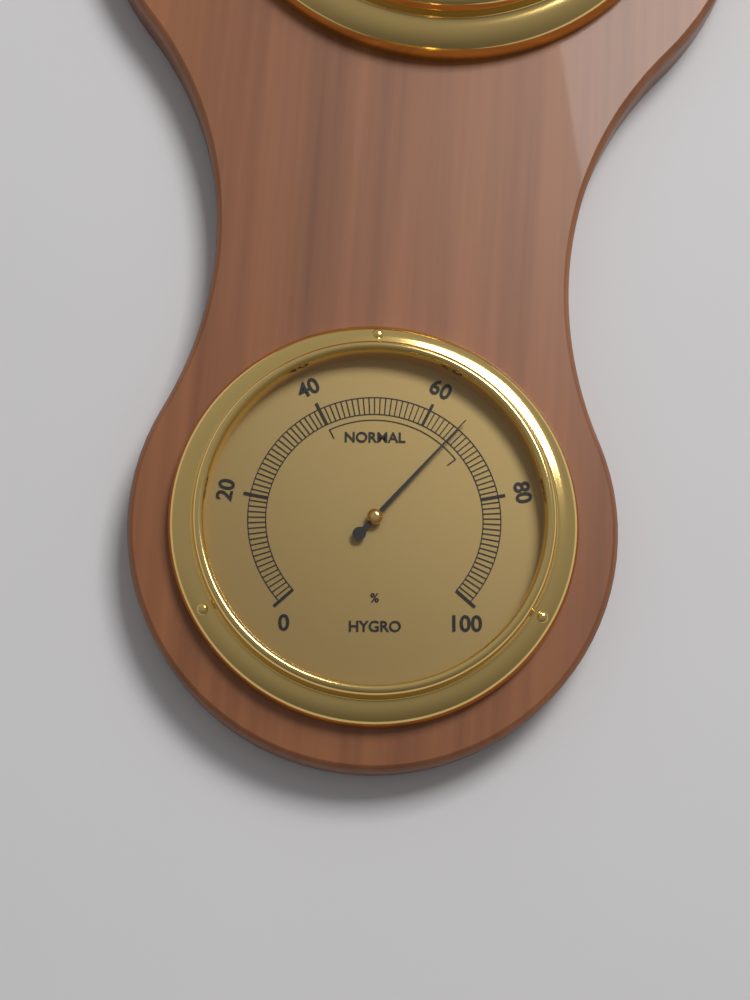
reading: 66 %
